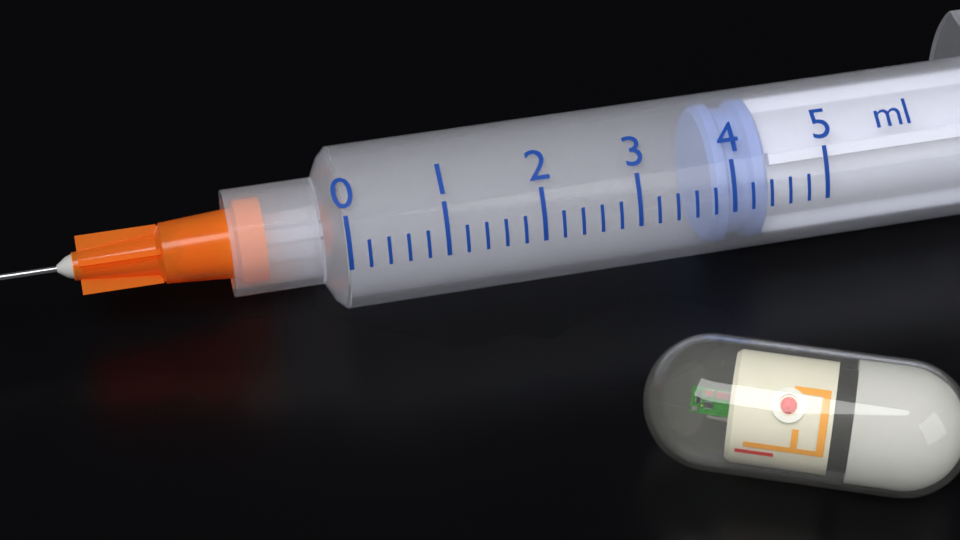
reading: 3.8 ml
